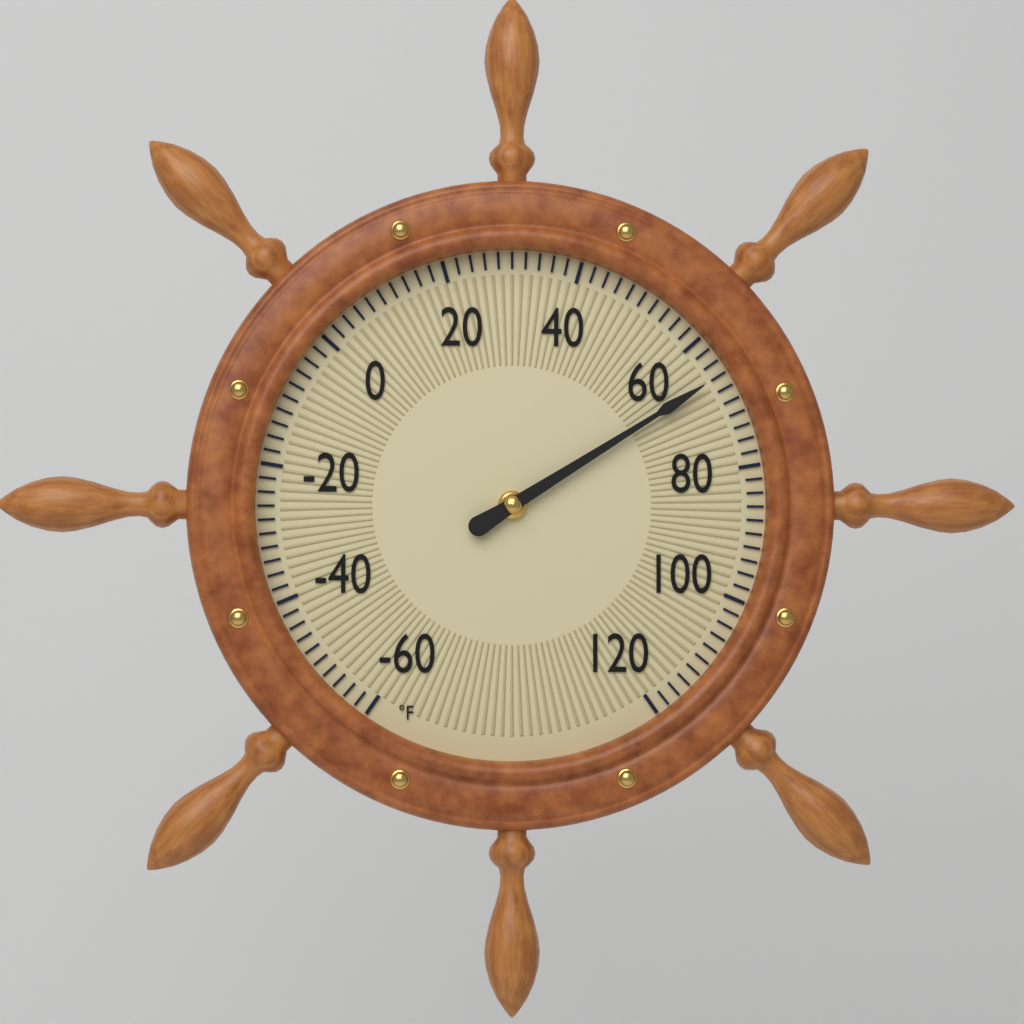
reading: 66 °F
